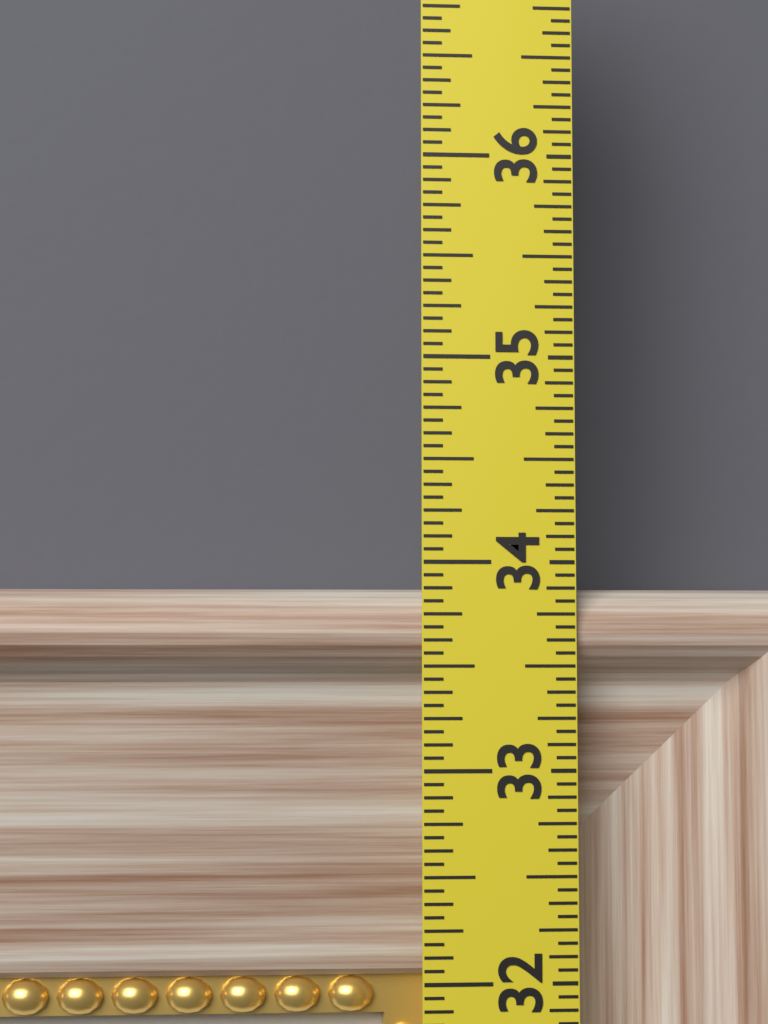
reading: 33.8750 in
